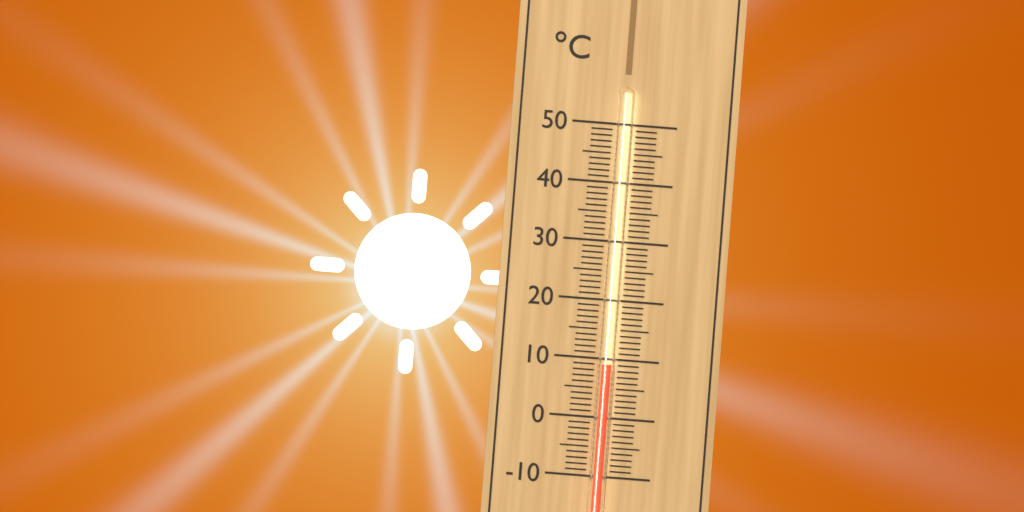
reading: 9 °C
